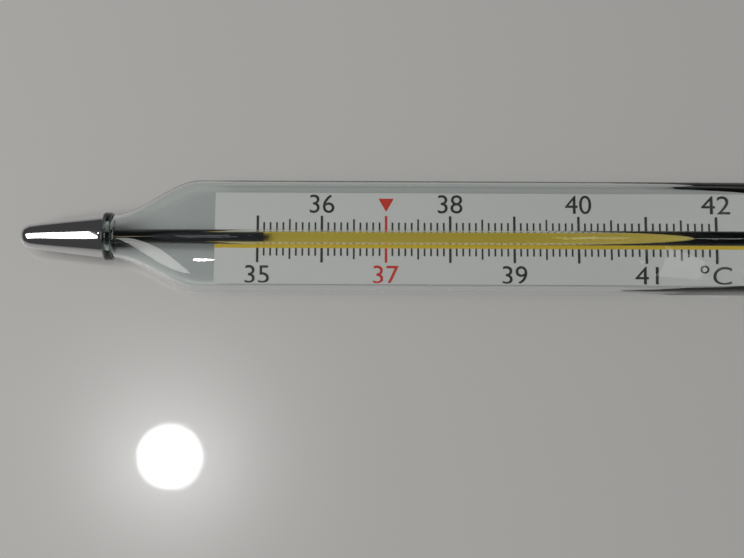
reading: 35.1 °C
